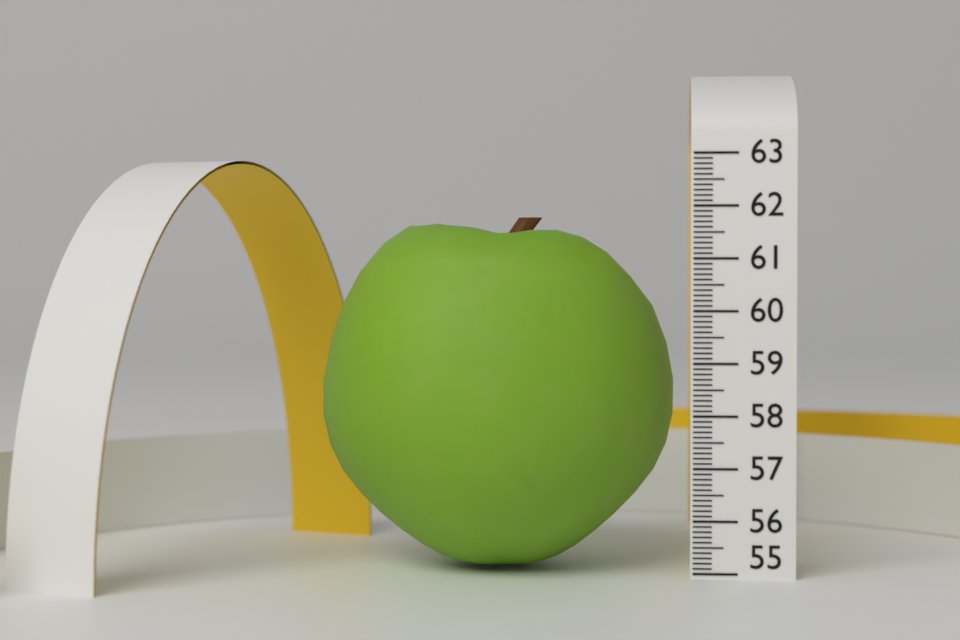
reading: 61.8 (no unit)
